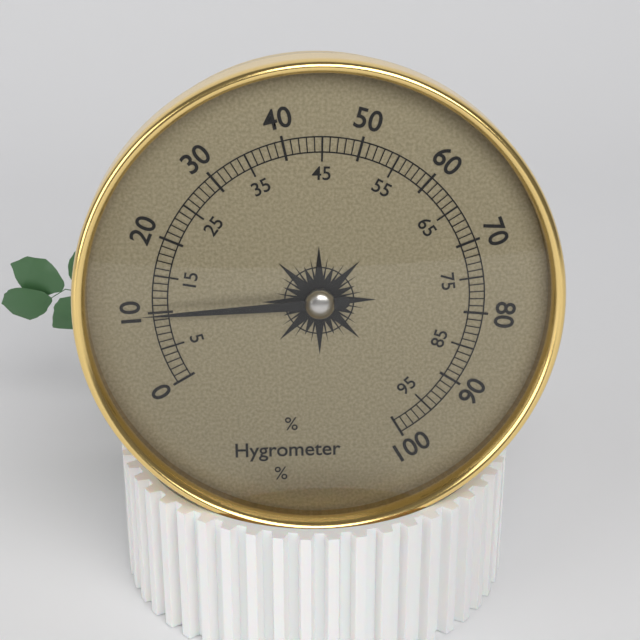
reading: 10 %
